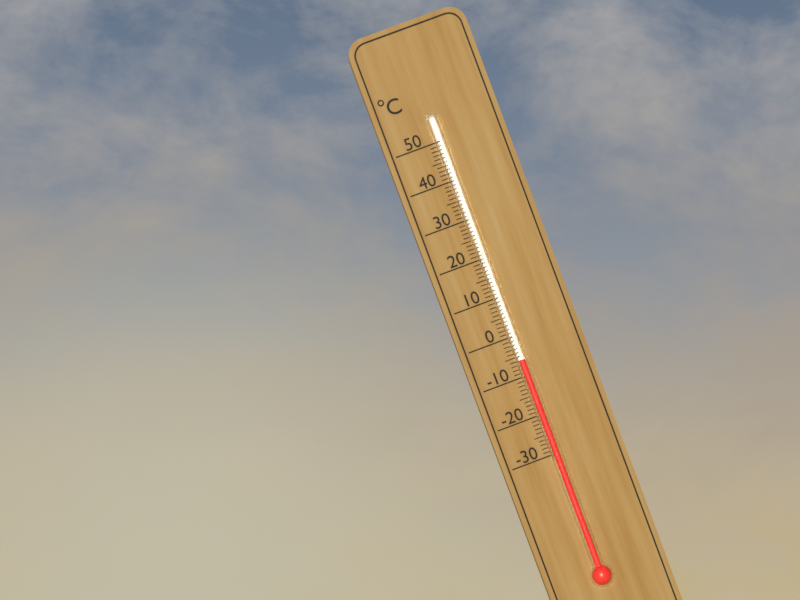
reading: -6 °C
